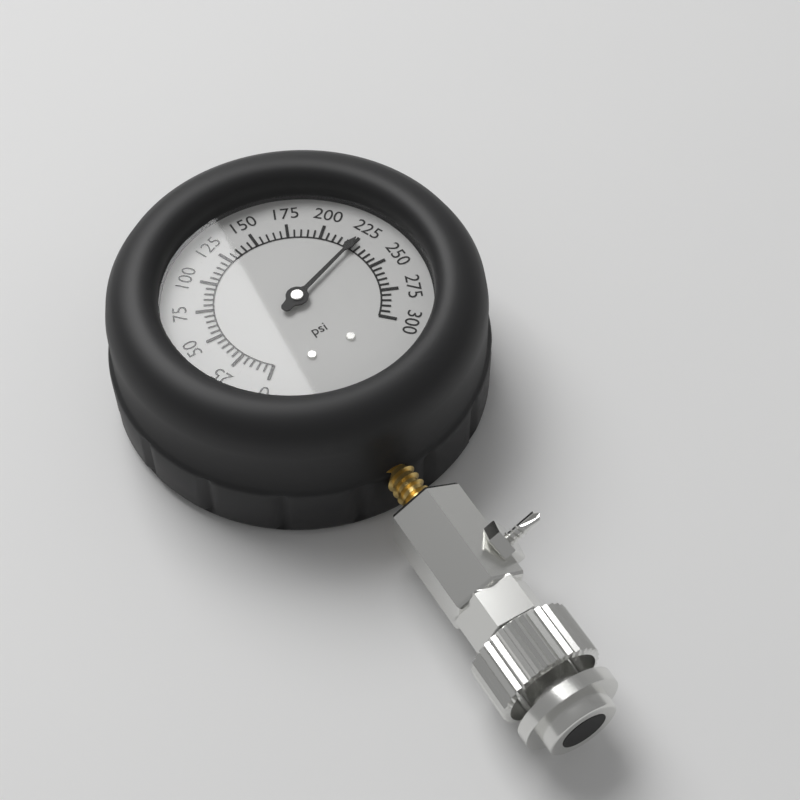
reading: 225 psi
